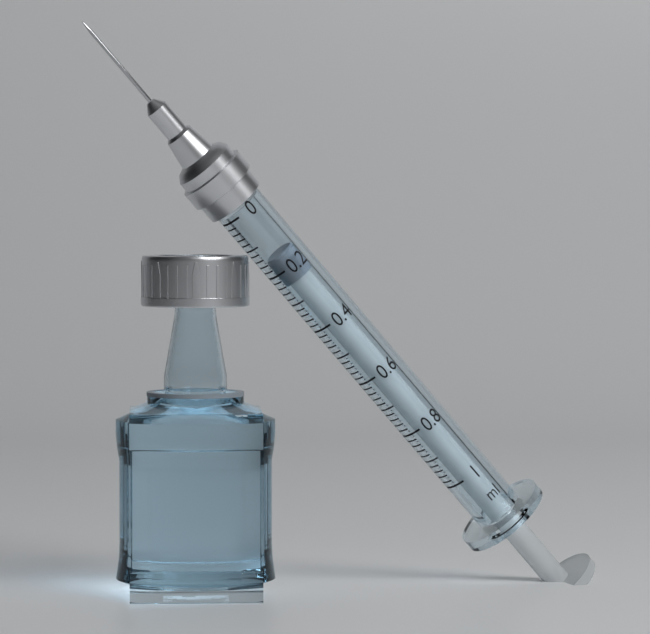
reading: 0.16 ml
